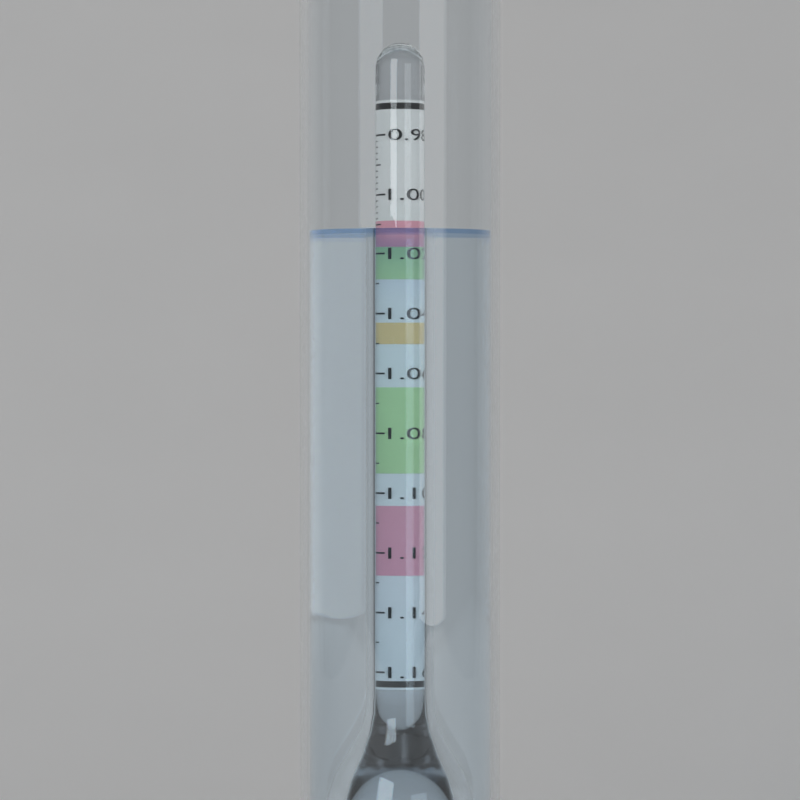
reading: 1.012 (no unit)
